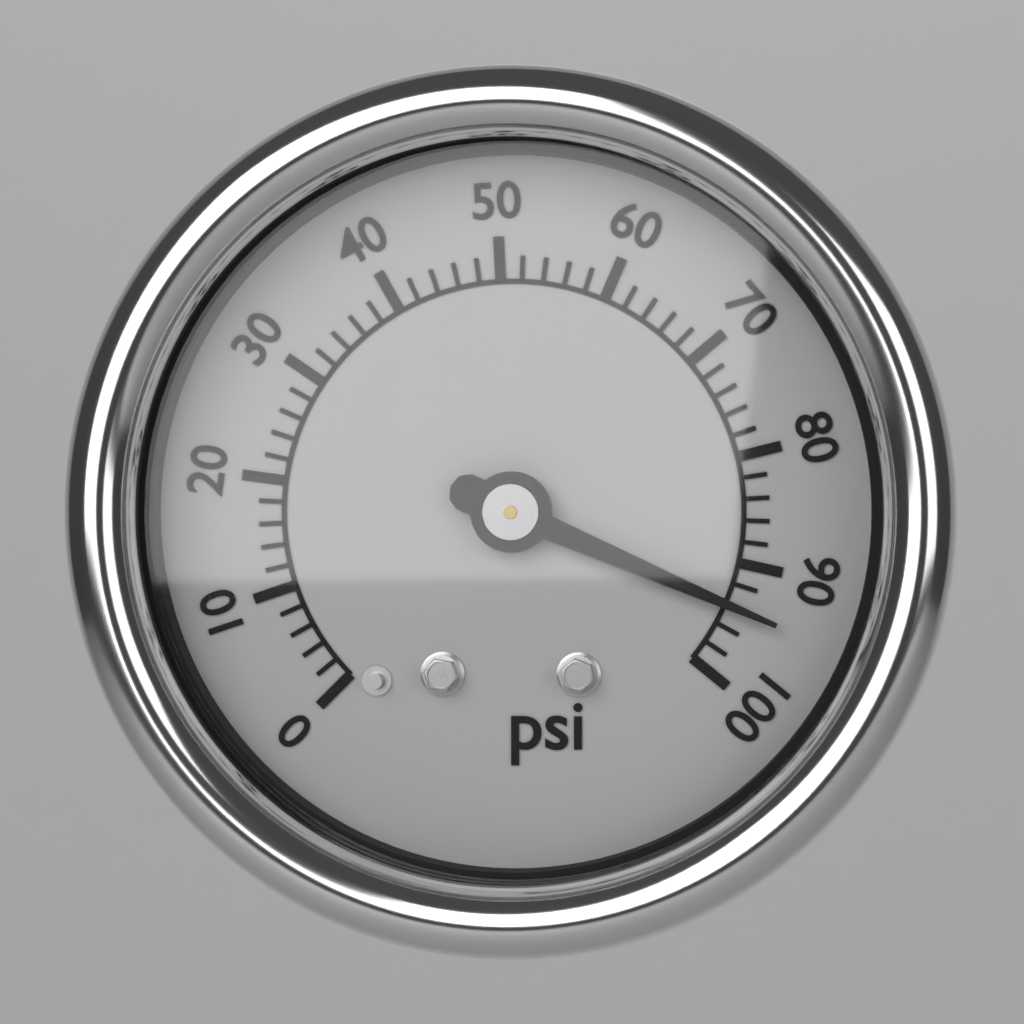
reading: 94 psi
